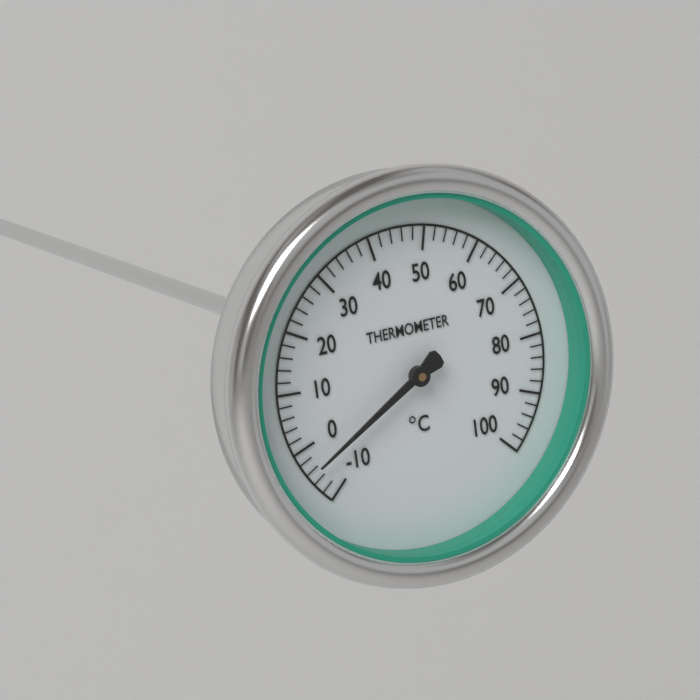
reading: -4 °C
